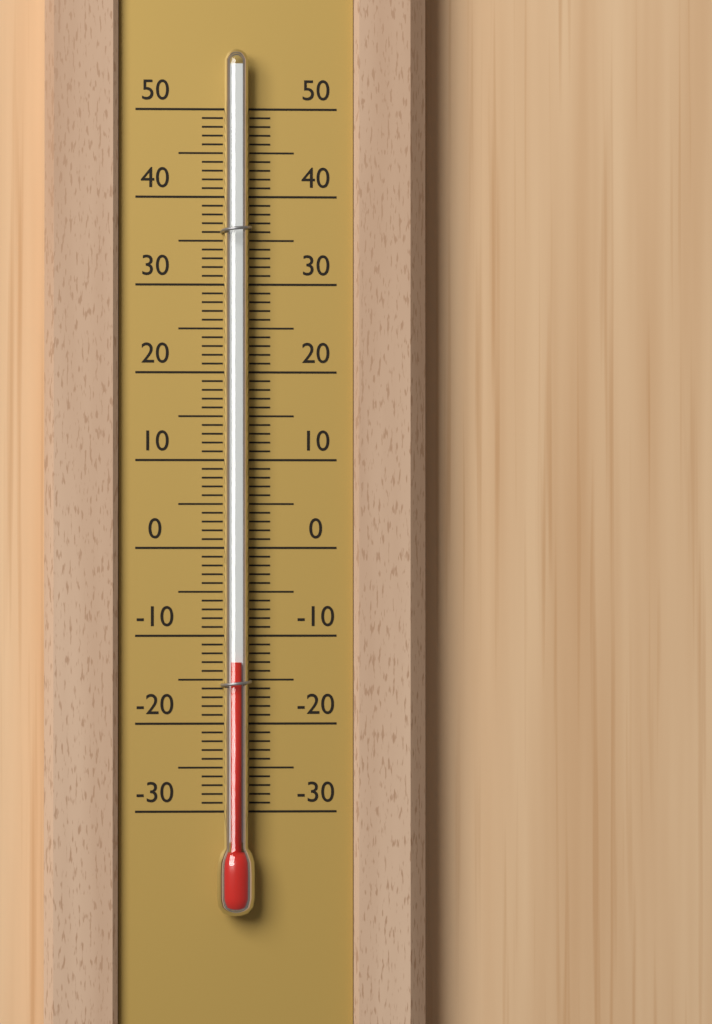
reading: -13 (no unit)
